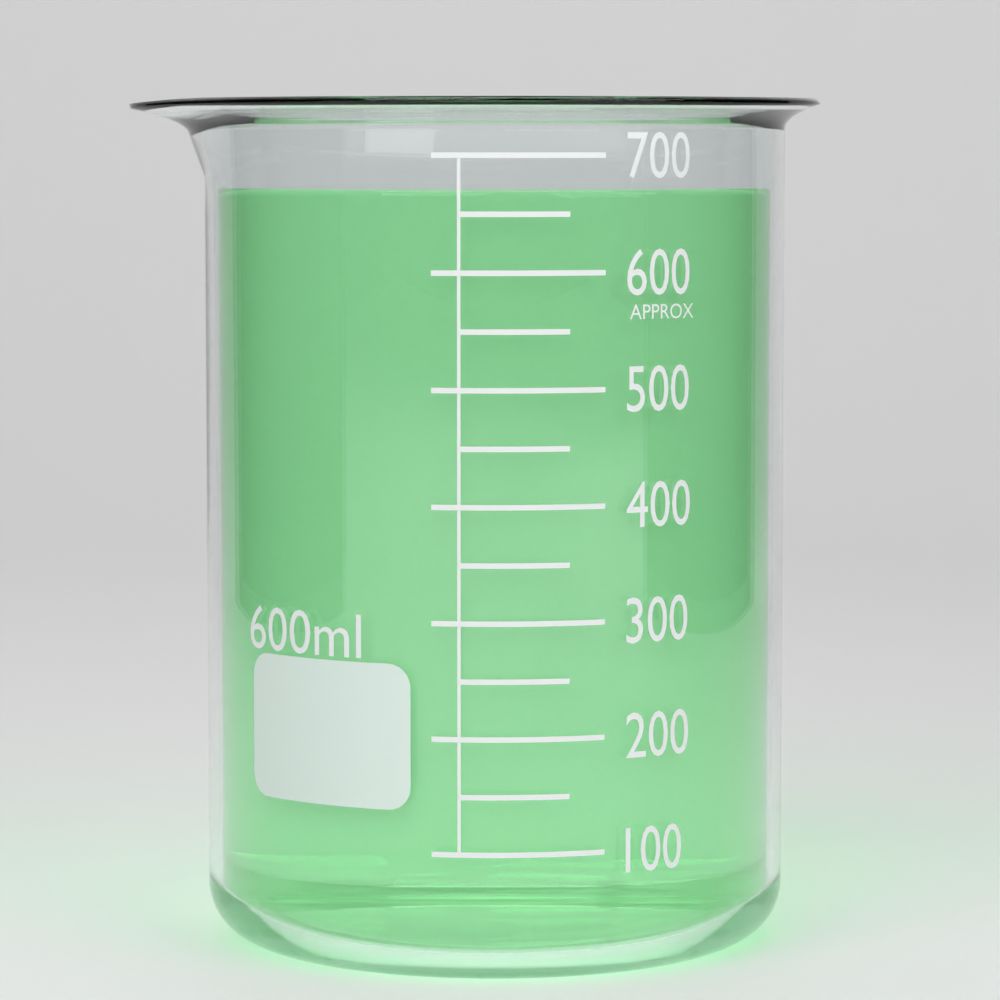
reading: 670 ml
